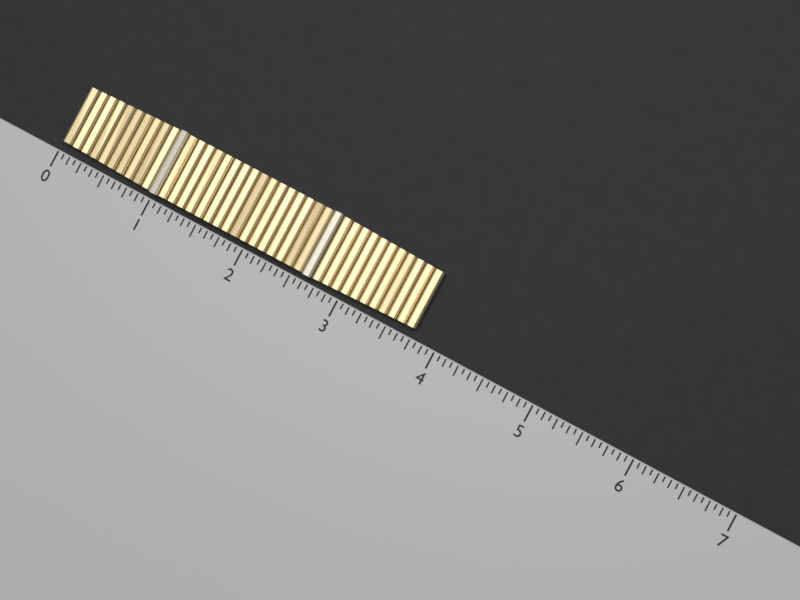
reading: 3.7500 (no unit)
